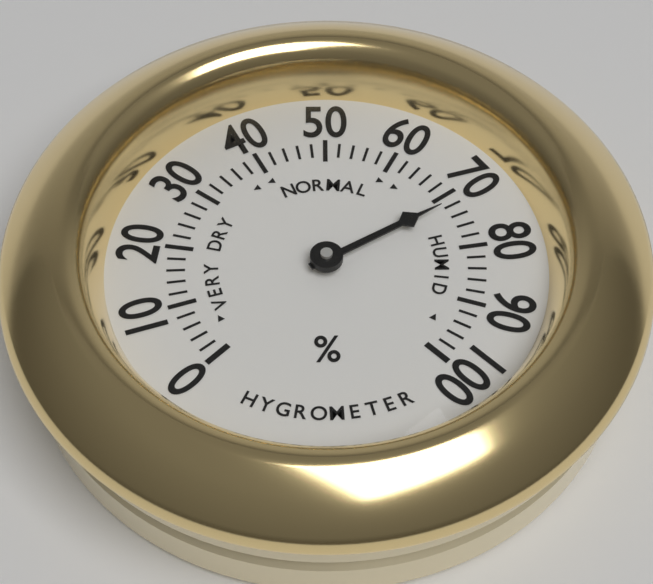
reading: 72 %
